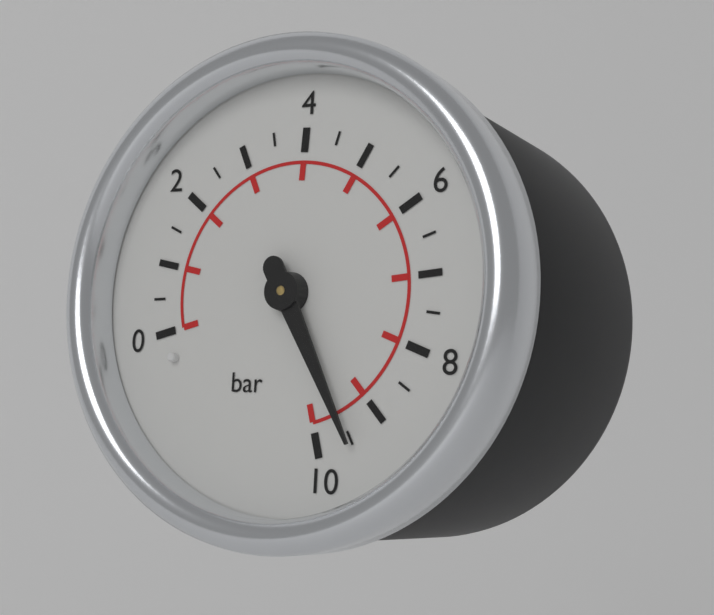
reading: 9.5 bar
